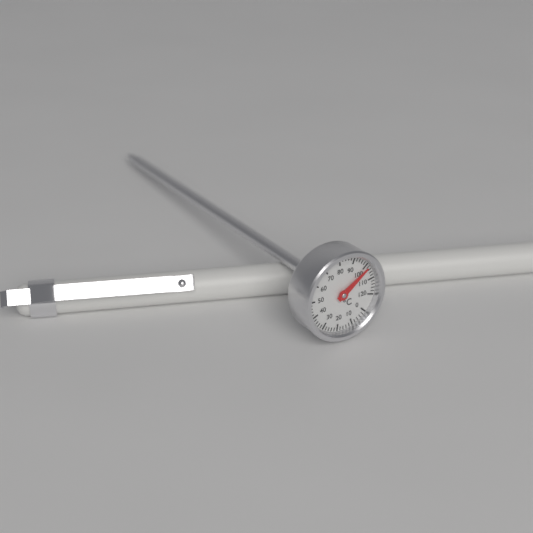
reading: 102 °C
